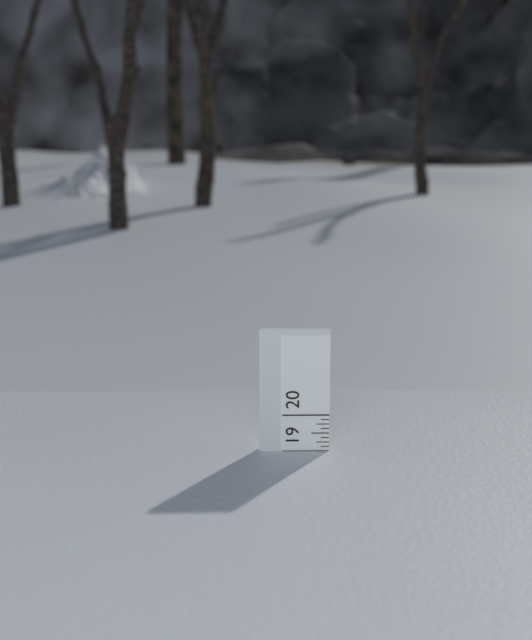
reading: 19.000 (no unit)
